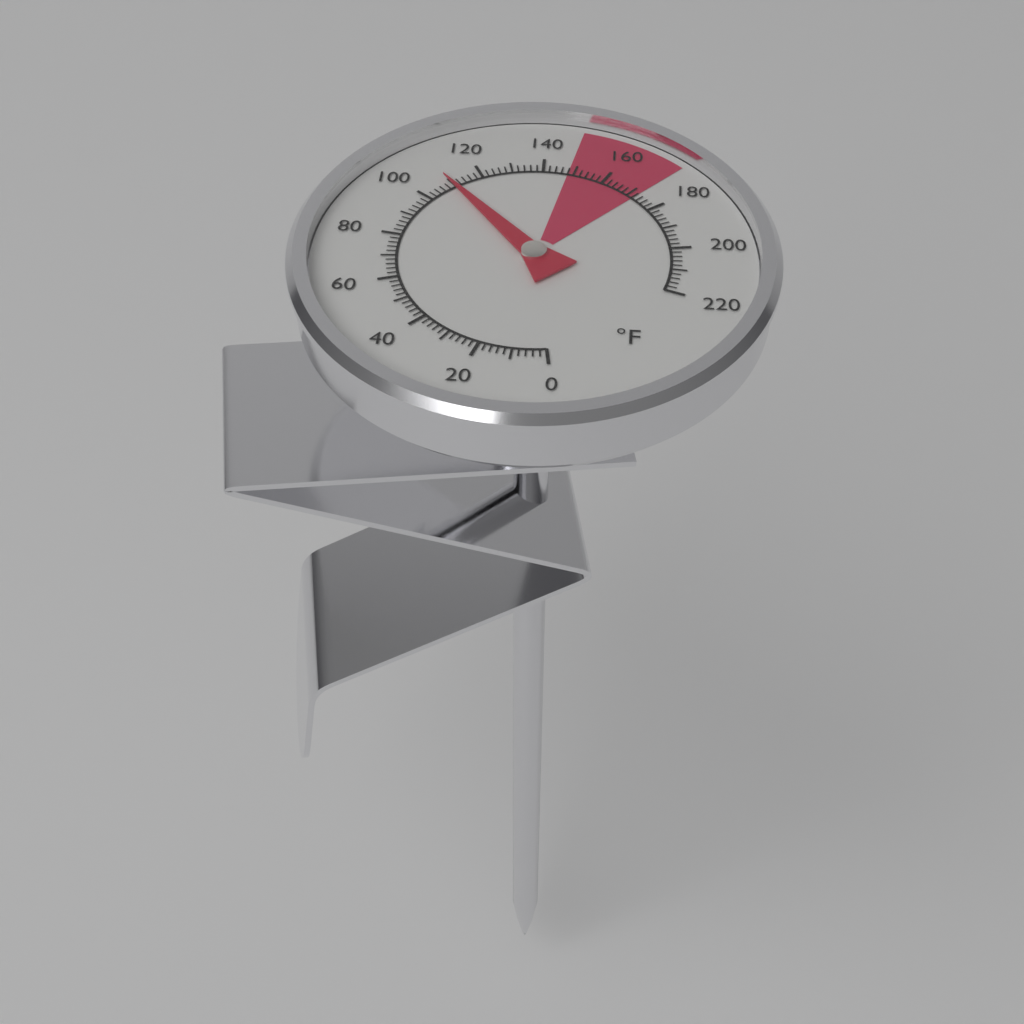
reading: 110 °F
